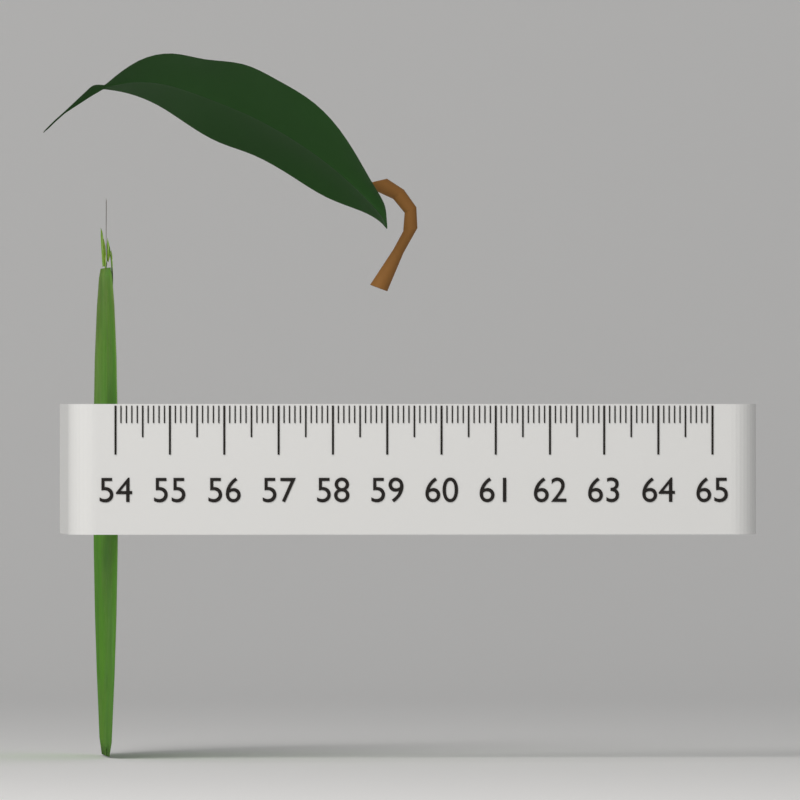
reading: 54.1 (no unit)
